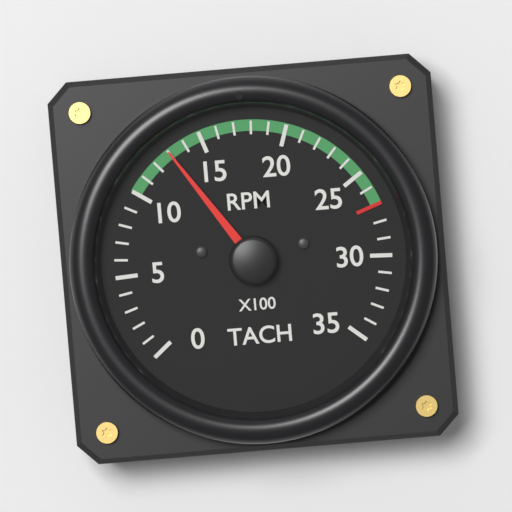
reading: 1300 RPM
